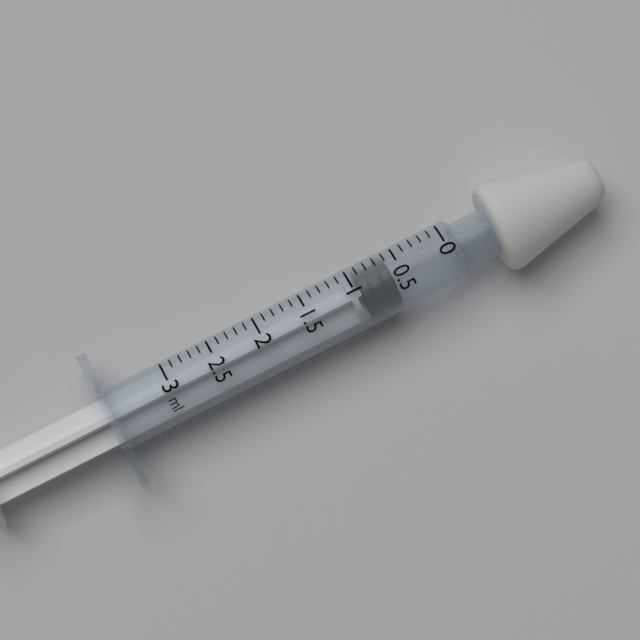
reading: 0.6 ml
